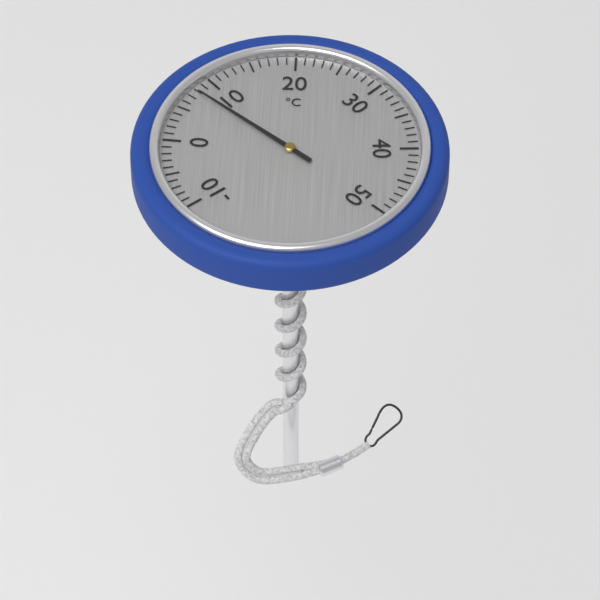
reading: 8 °C
